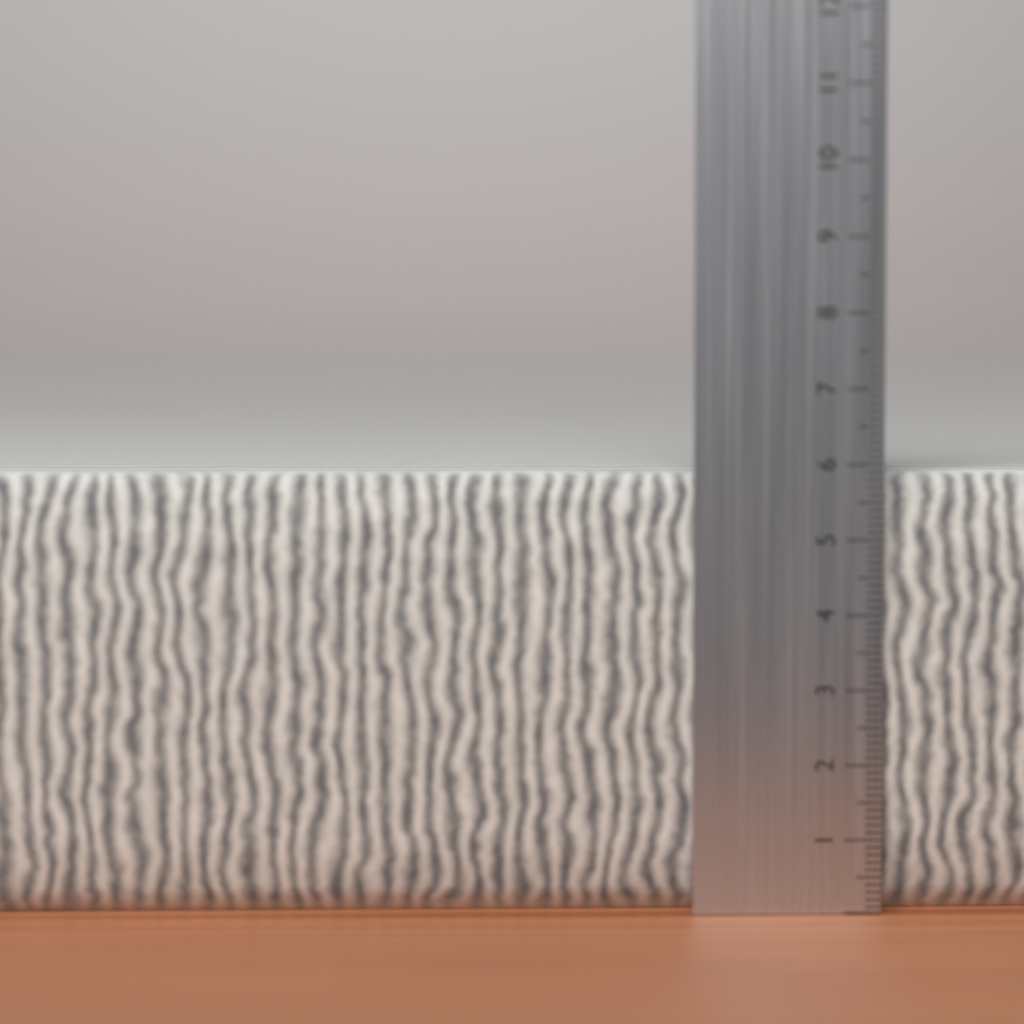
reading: 5.9 cm
